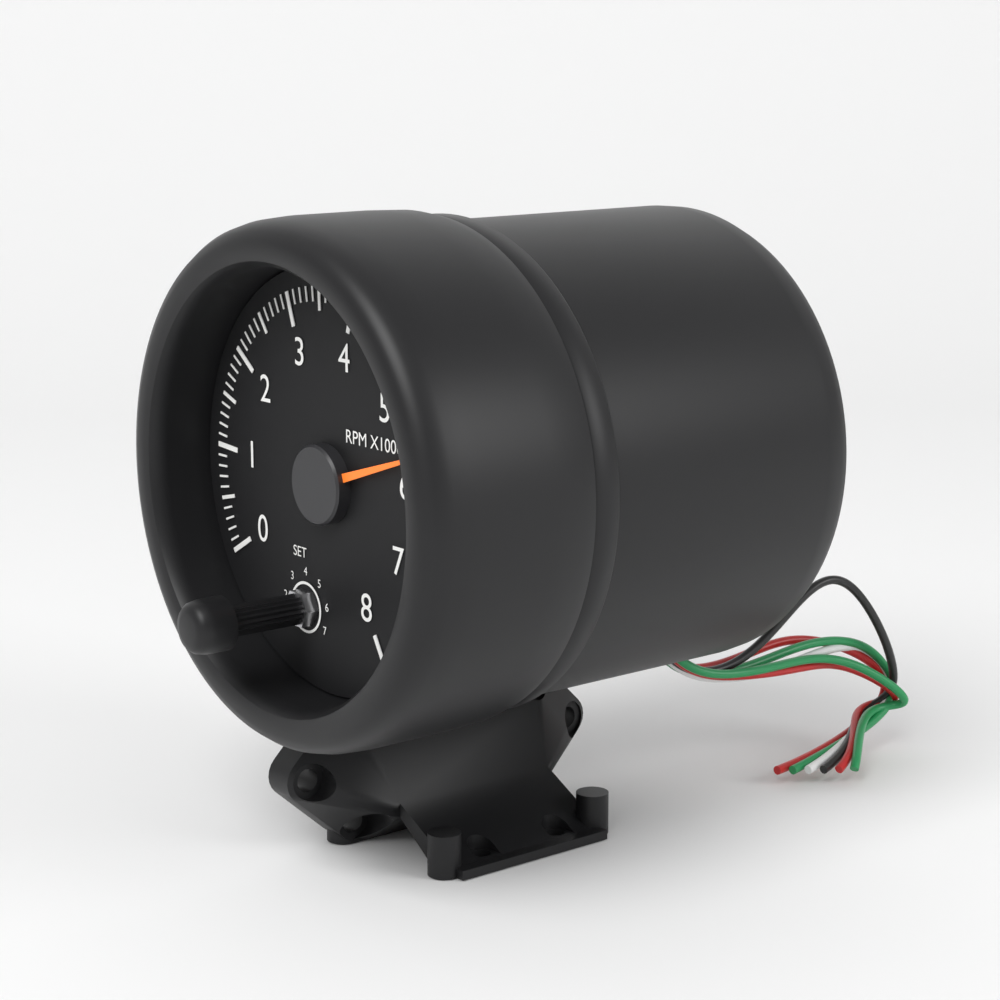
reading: 5.7 RPM x1000
